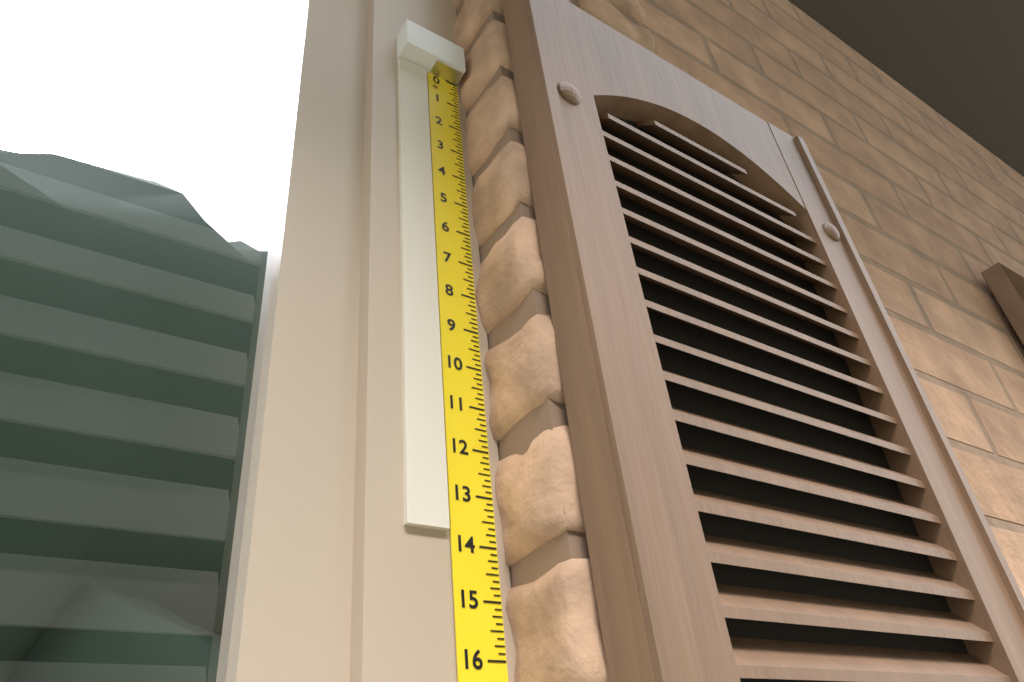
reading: 13.750 in
